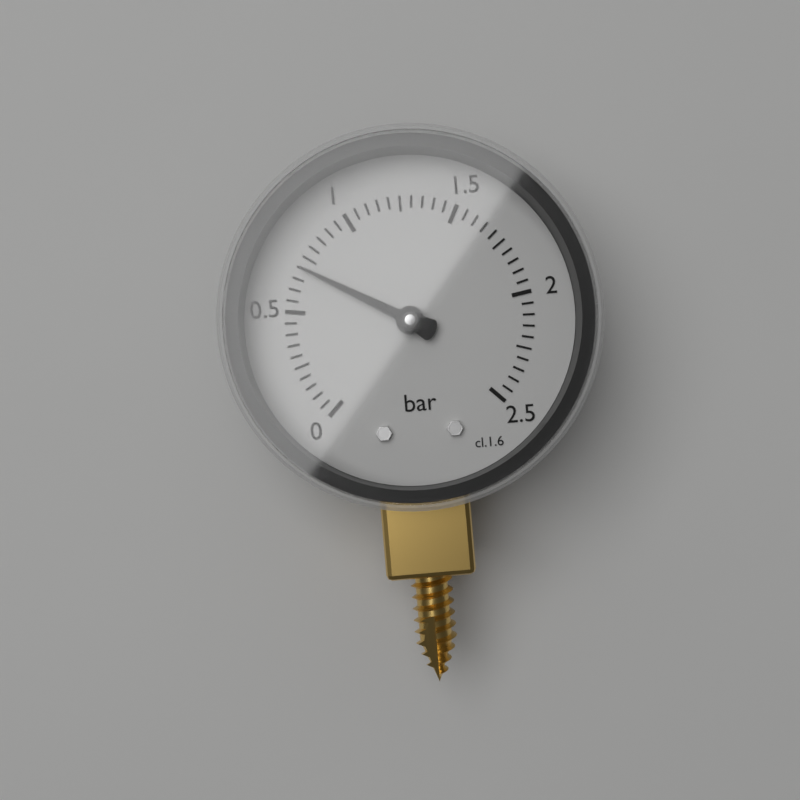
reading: 0.70 bar
